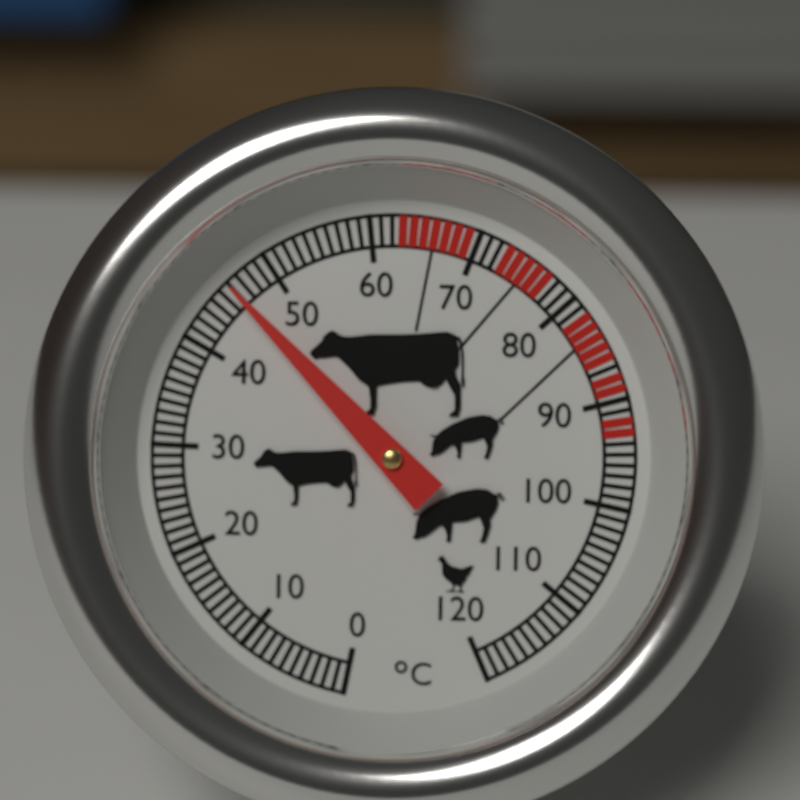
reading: 46 °C
